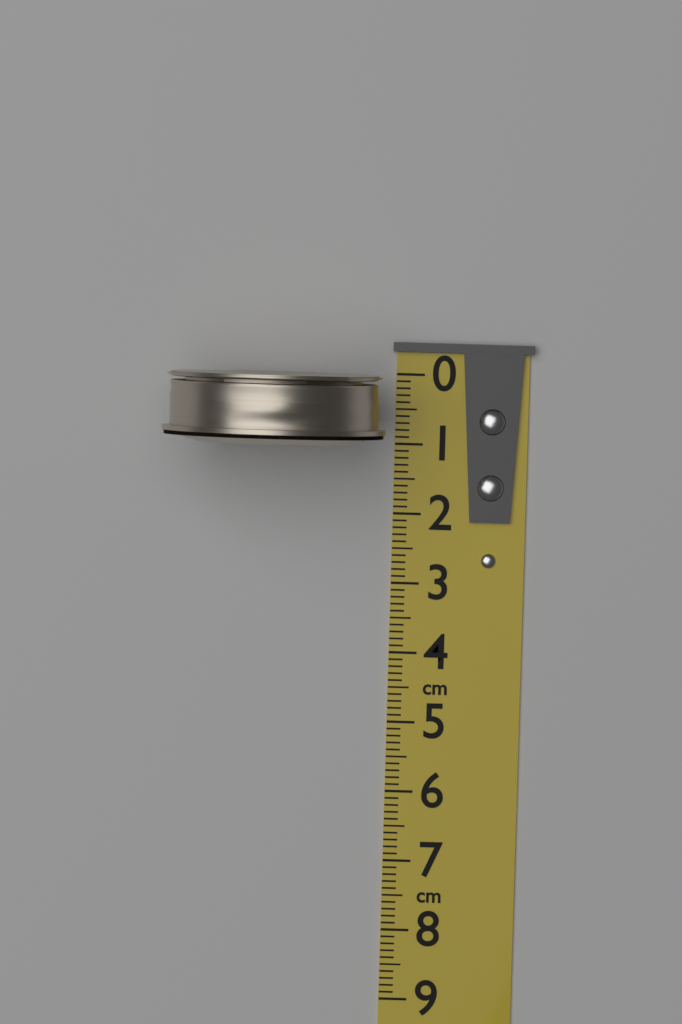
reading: 1.0 cm
